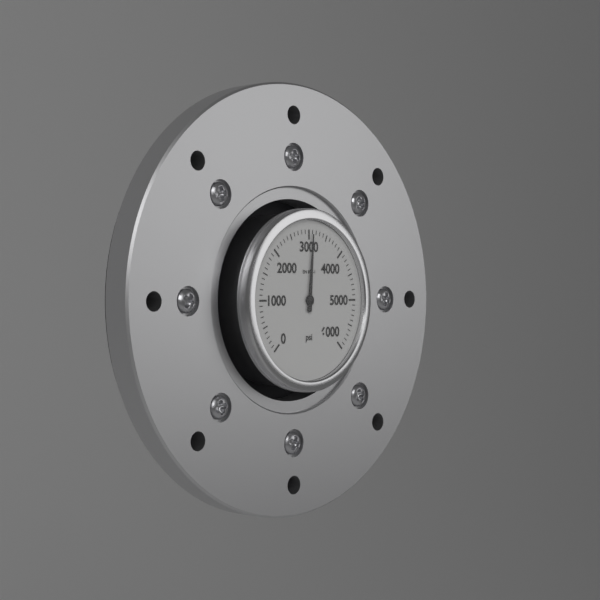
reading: 3100 psi
